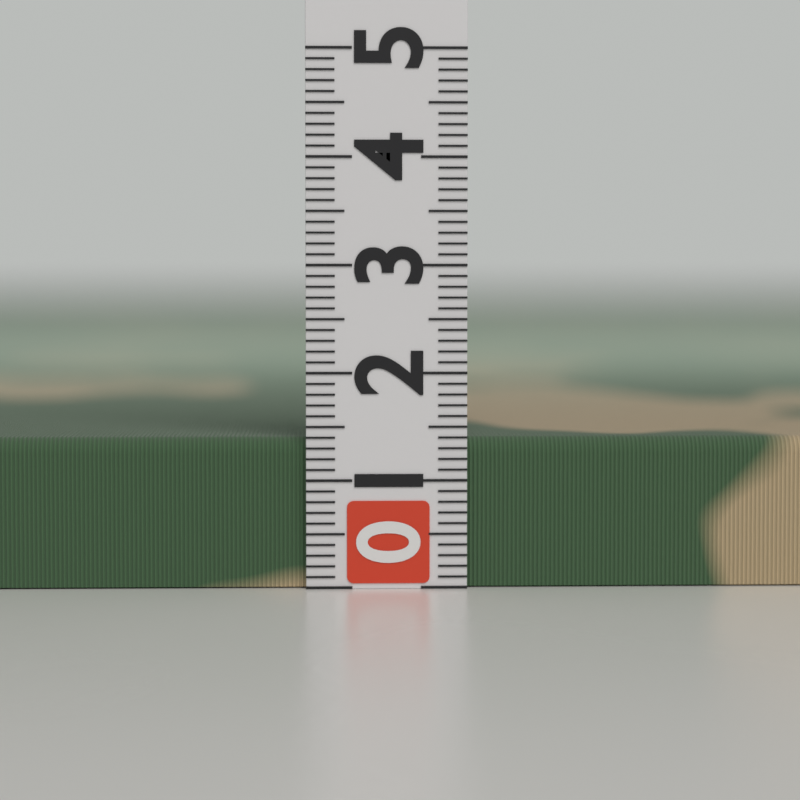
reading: 1.4 (no unit)
